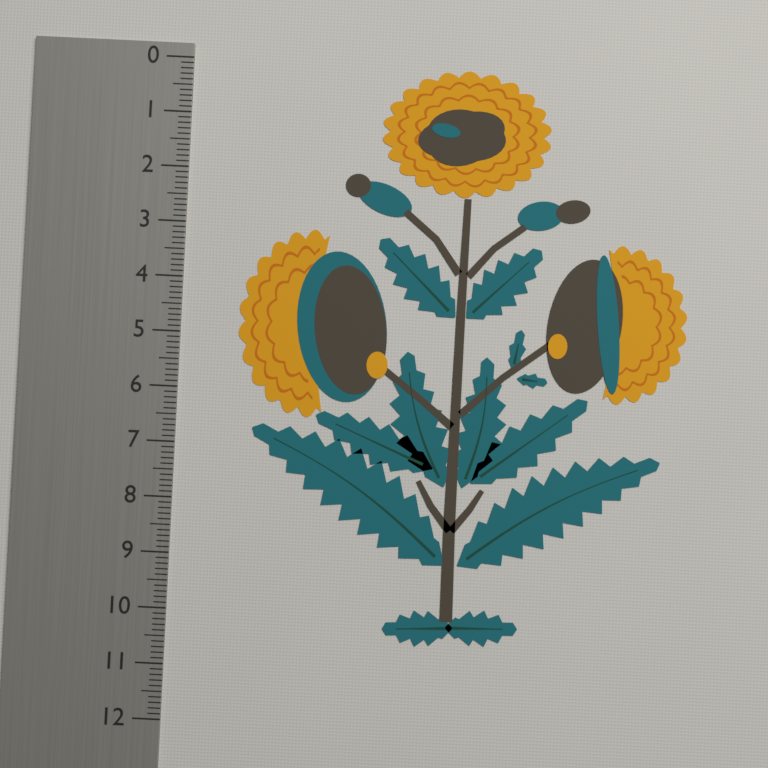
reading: 10.5 (no unit)
